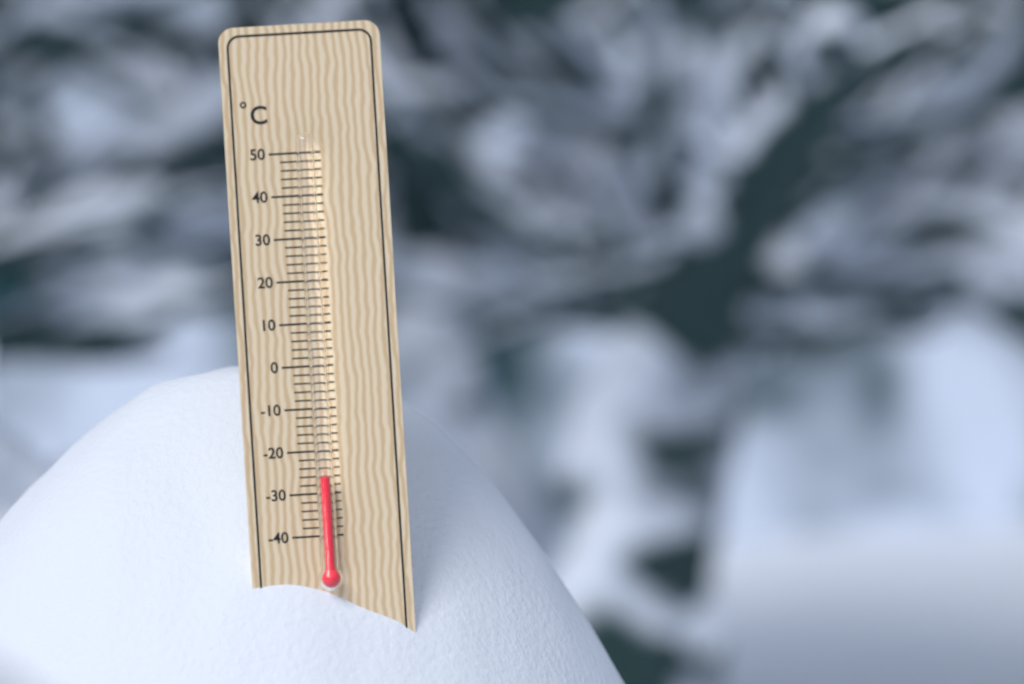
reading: -26 °C
